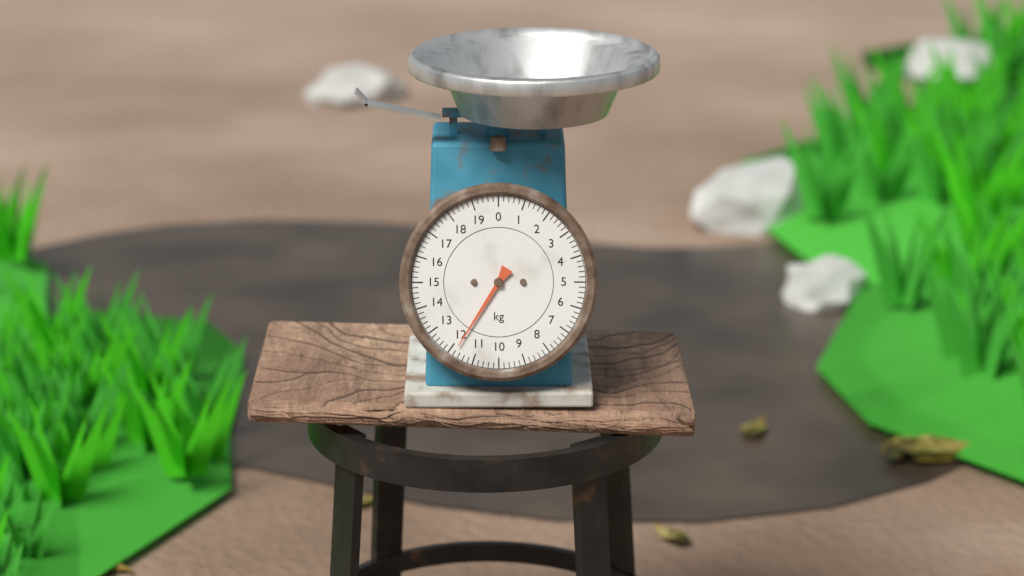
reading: 11.8 kg
